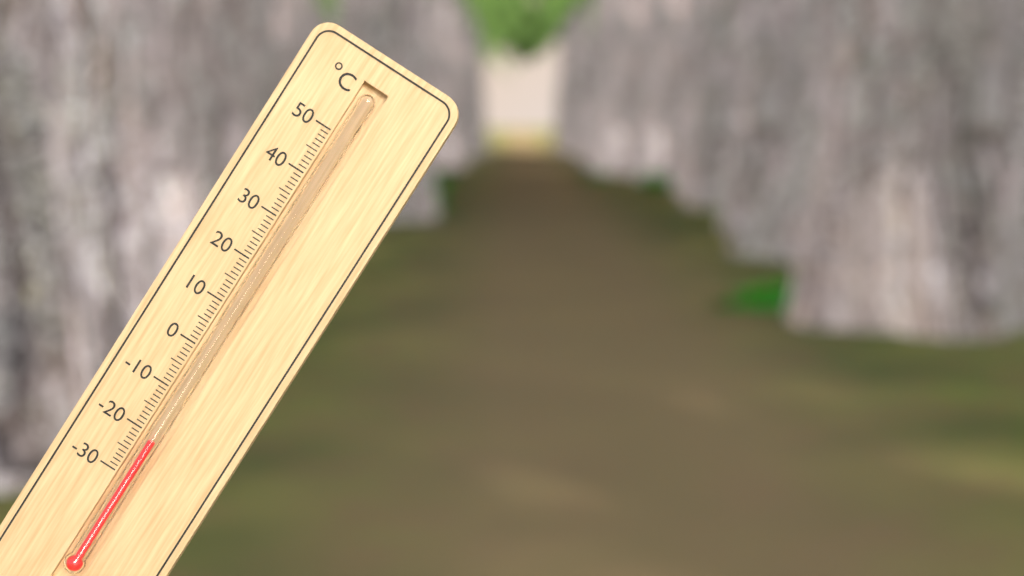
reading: -21 °C
